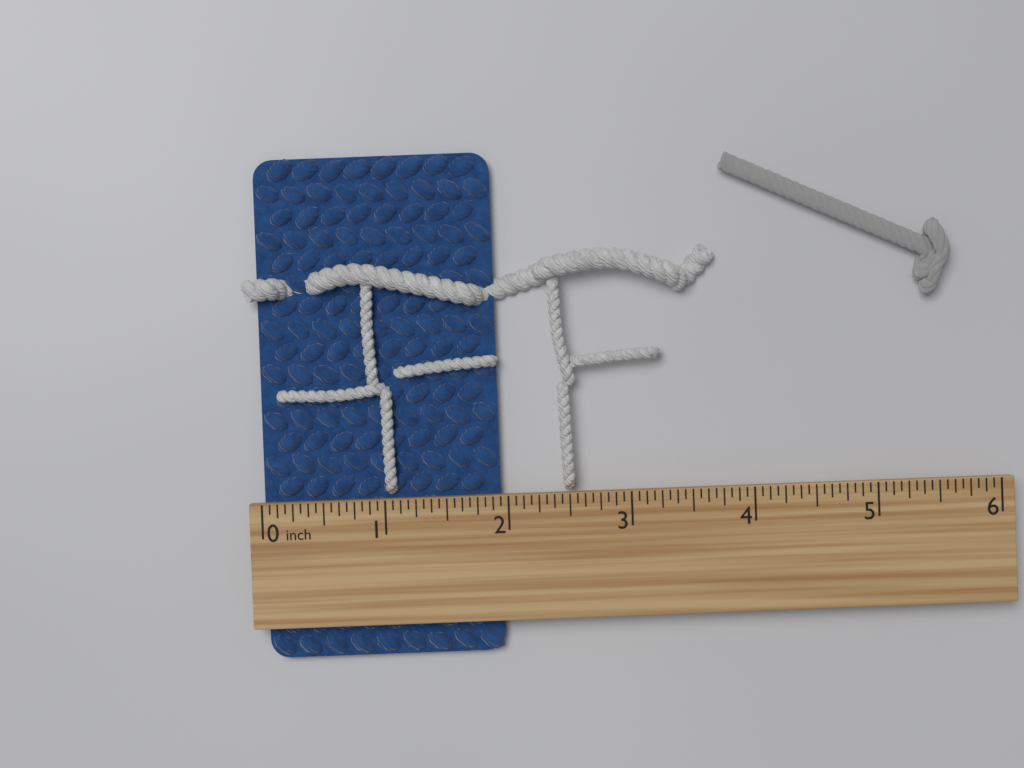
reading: 1.9375 inch
